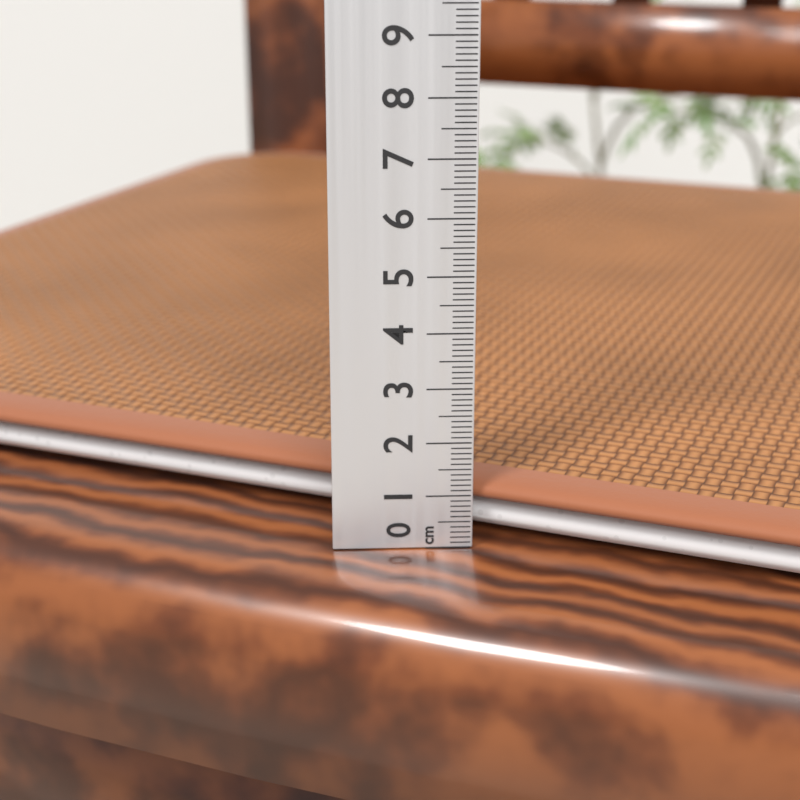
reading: 1.2 cm
